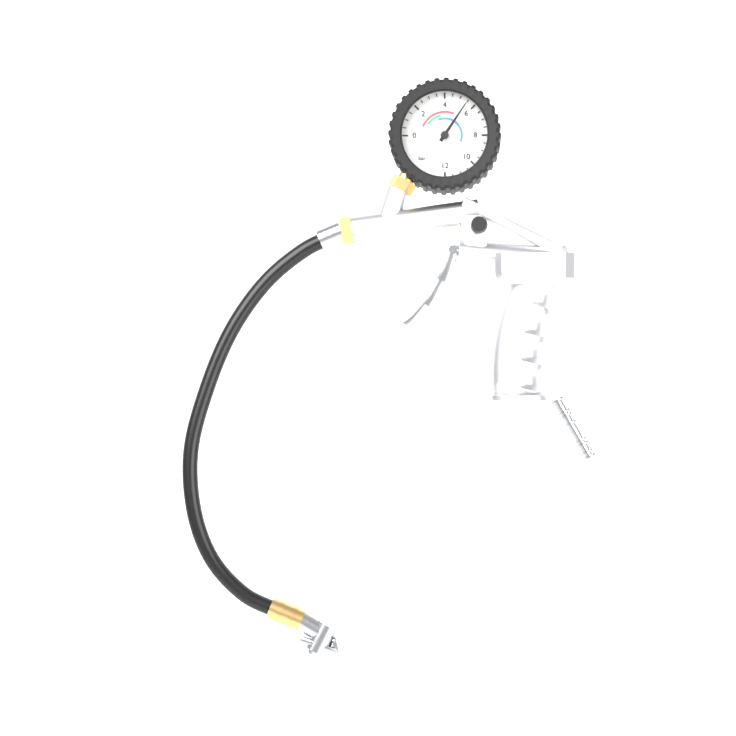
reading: 5.5 bar
